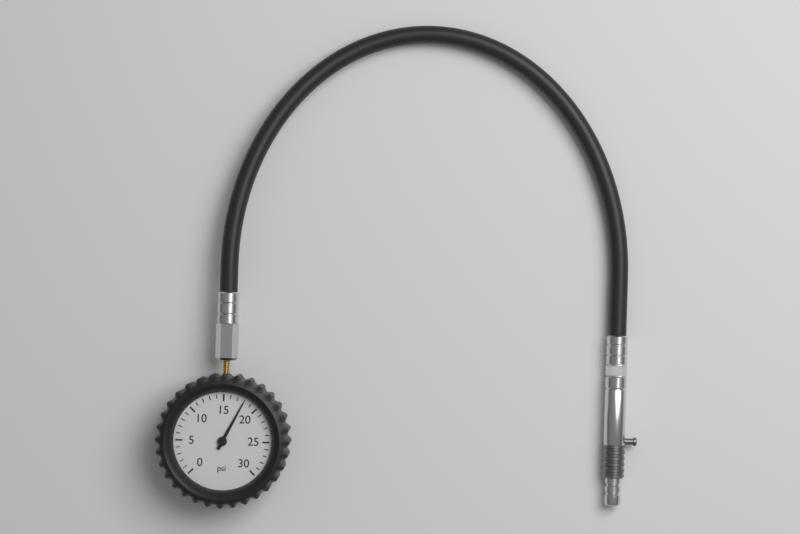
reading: 18 psi
